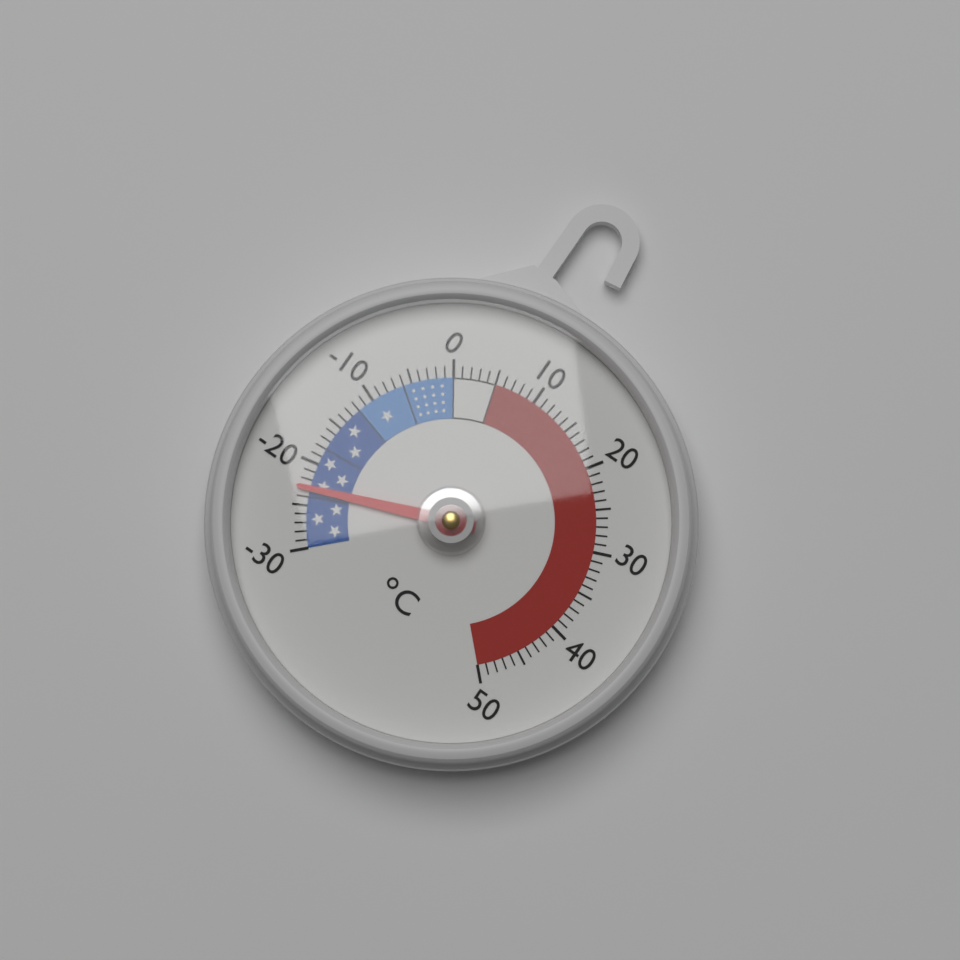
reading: -23 °C
